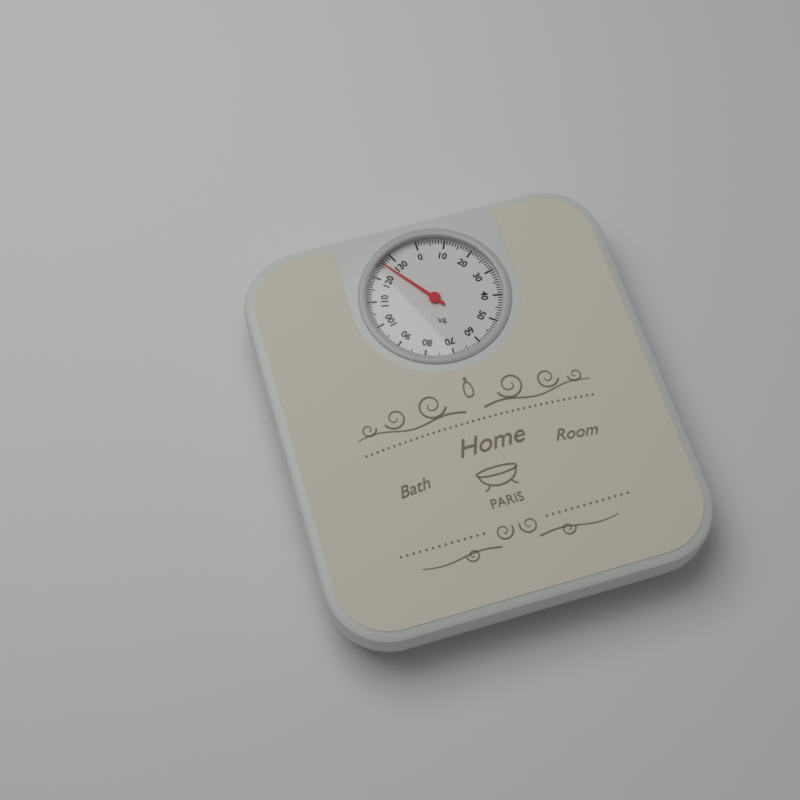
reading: 126 kg
